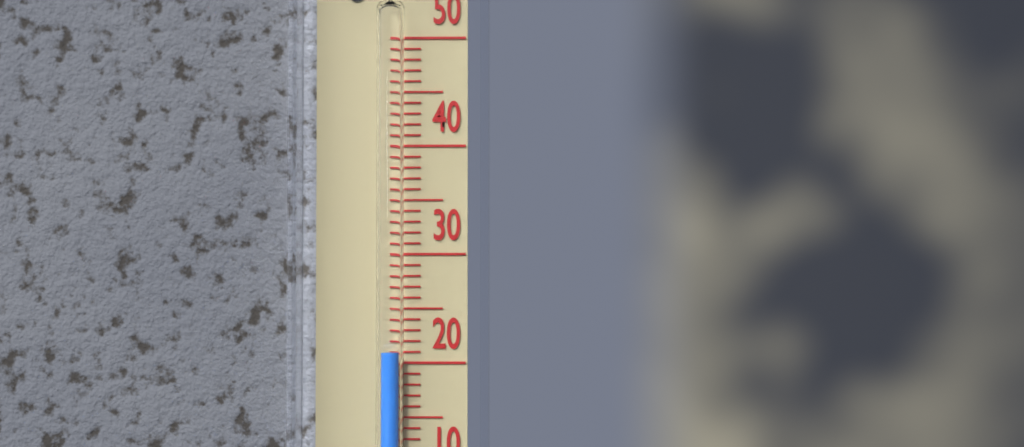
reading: 21 °C
